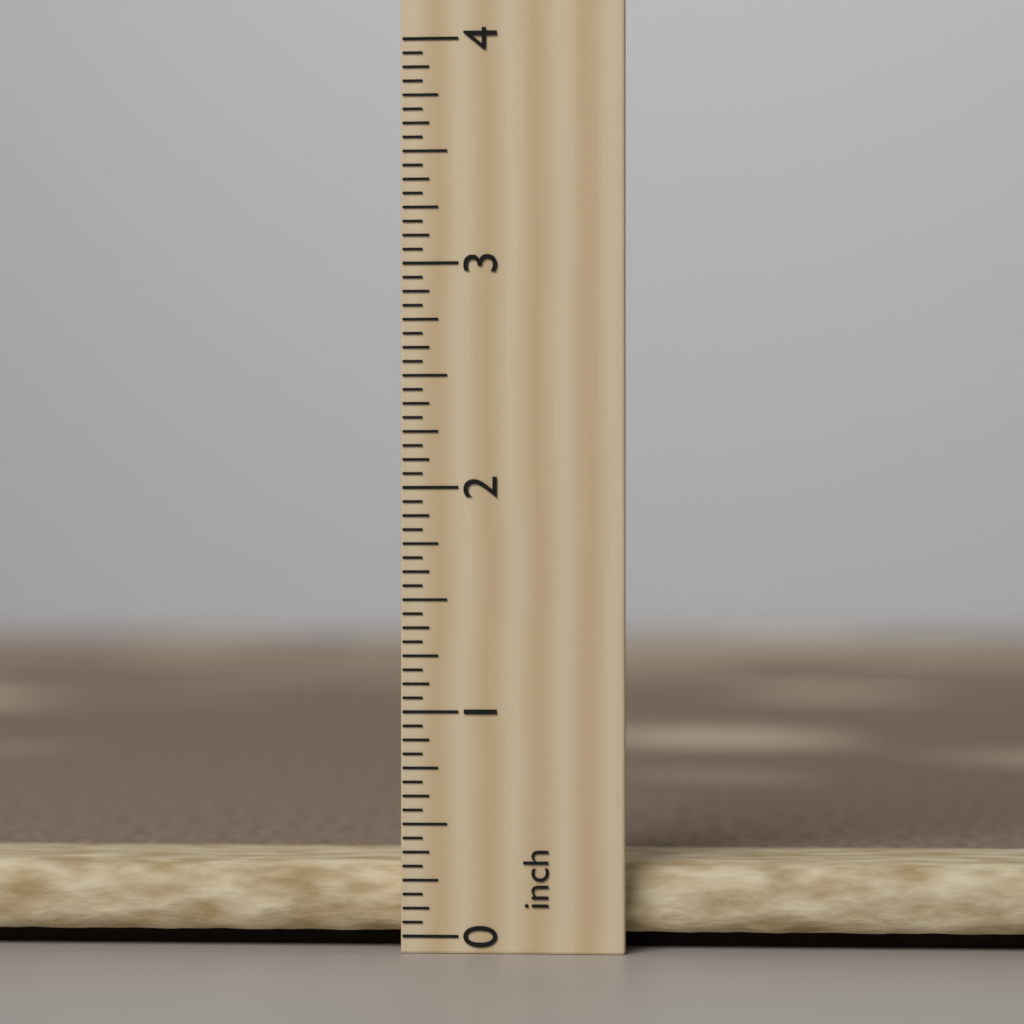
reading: 0.3125 inch
